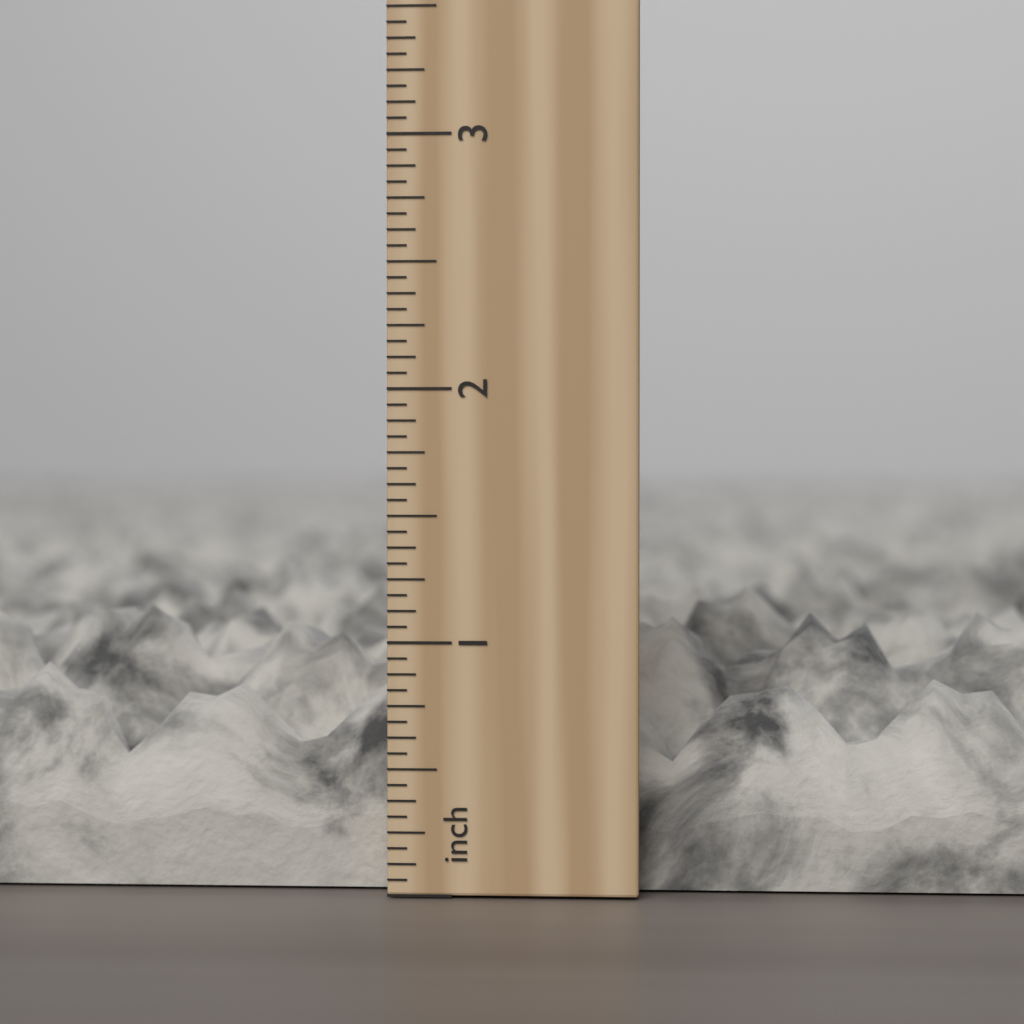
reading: 1.1875 in
